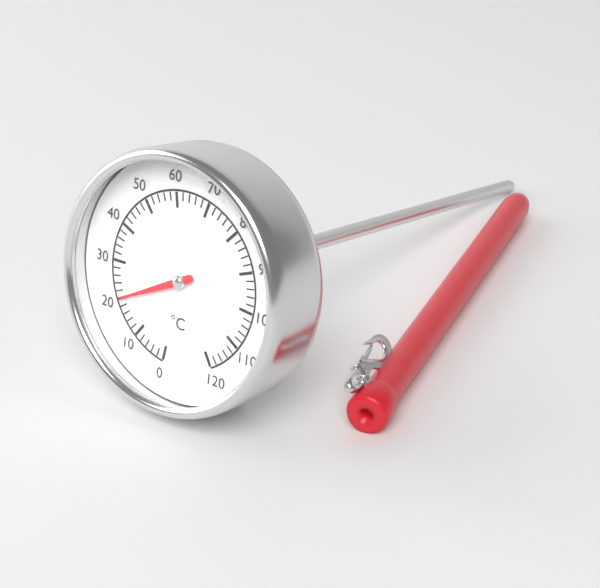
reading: 20 °C
